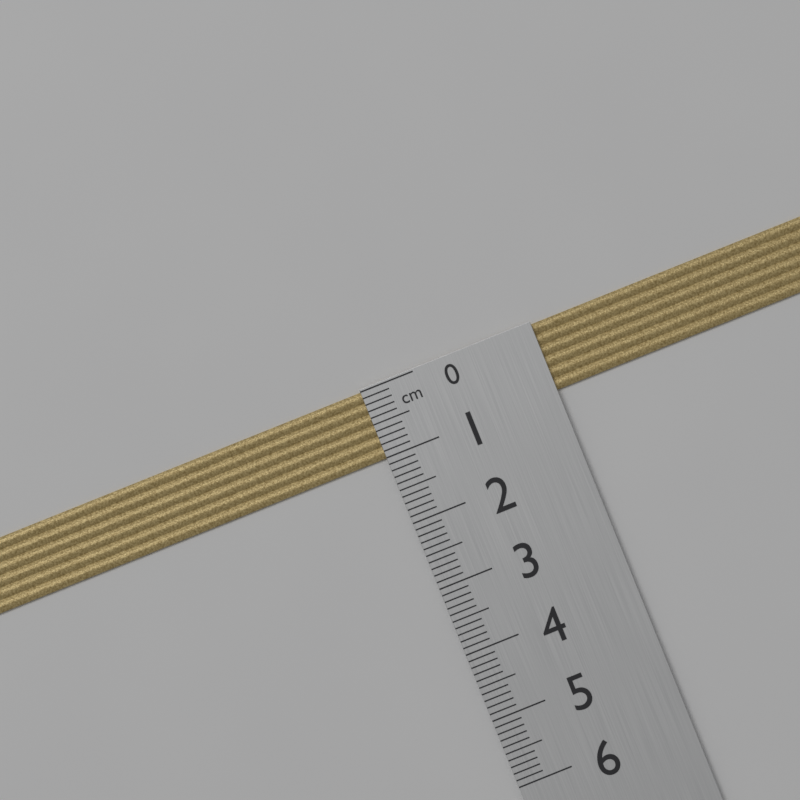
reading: 1.0 cm
